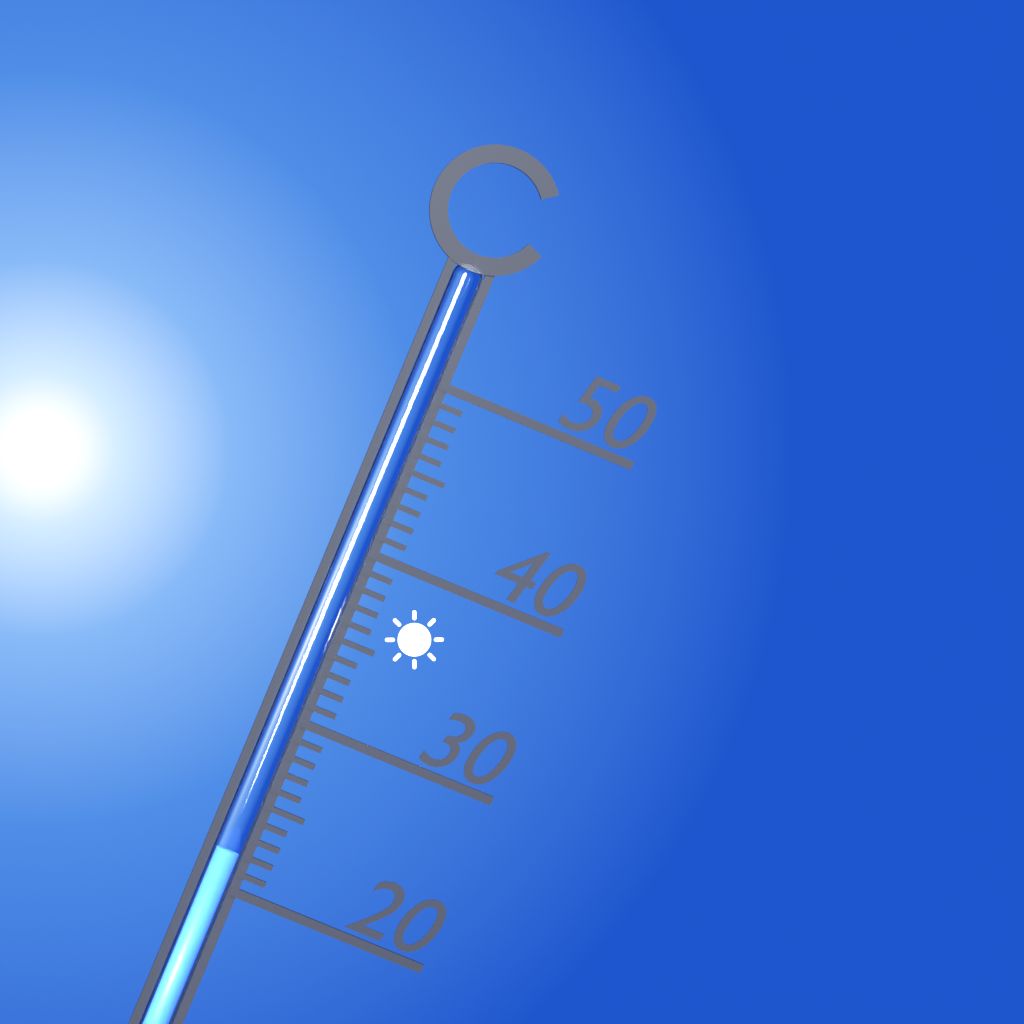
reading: 22 °C
